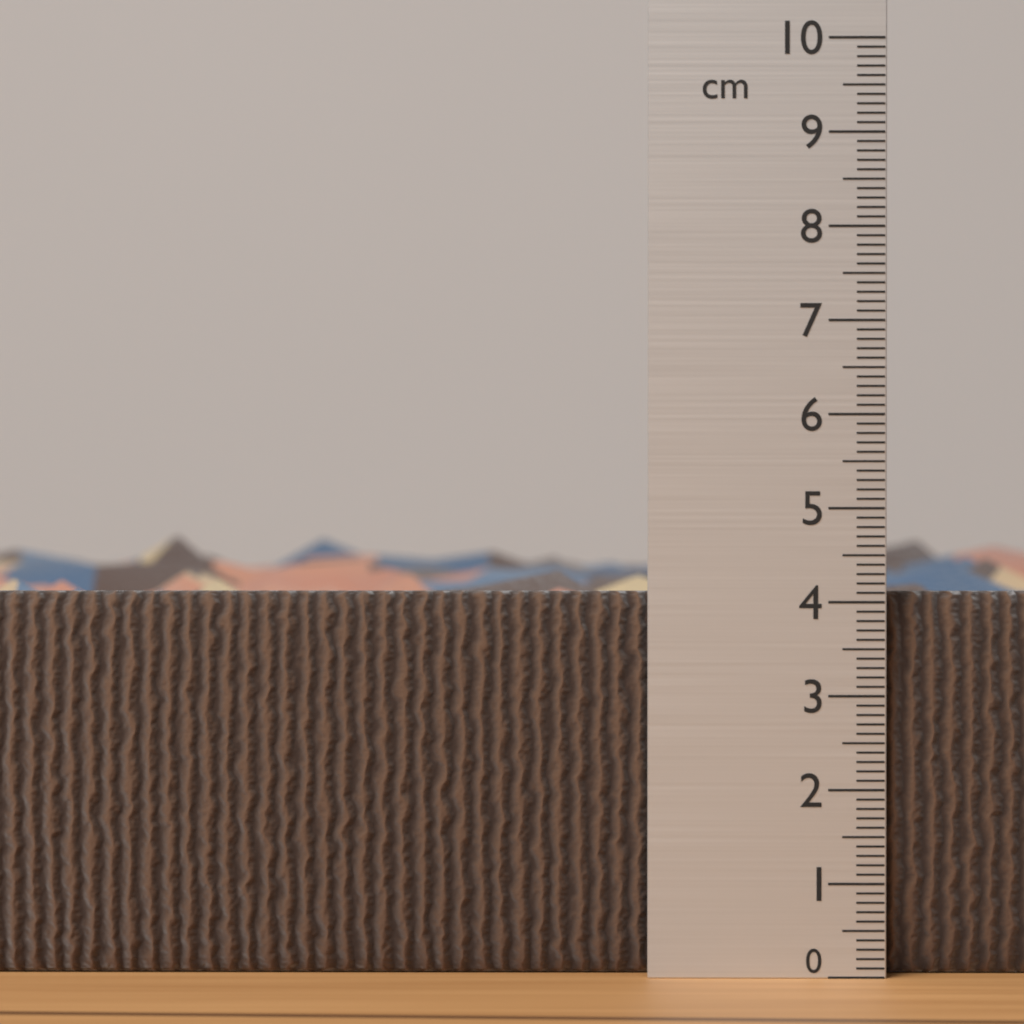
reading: 4.1 cm
